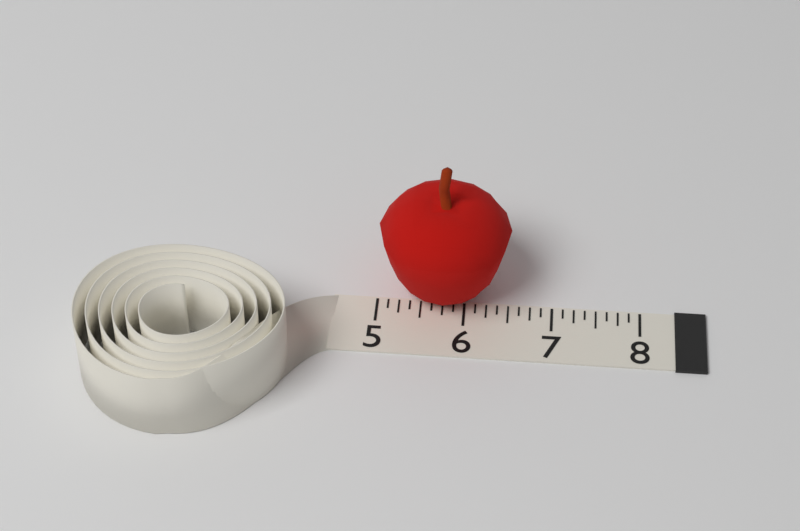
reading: 6.500 (no unit)
